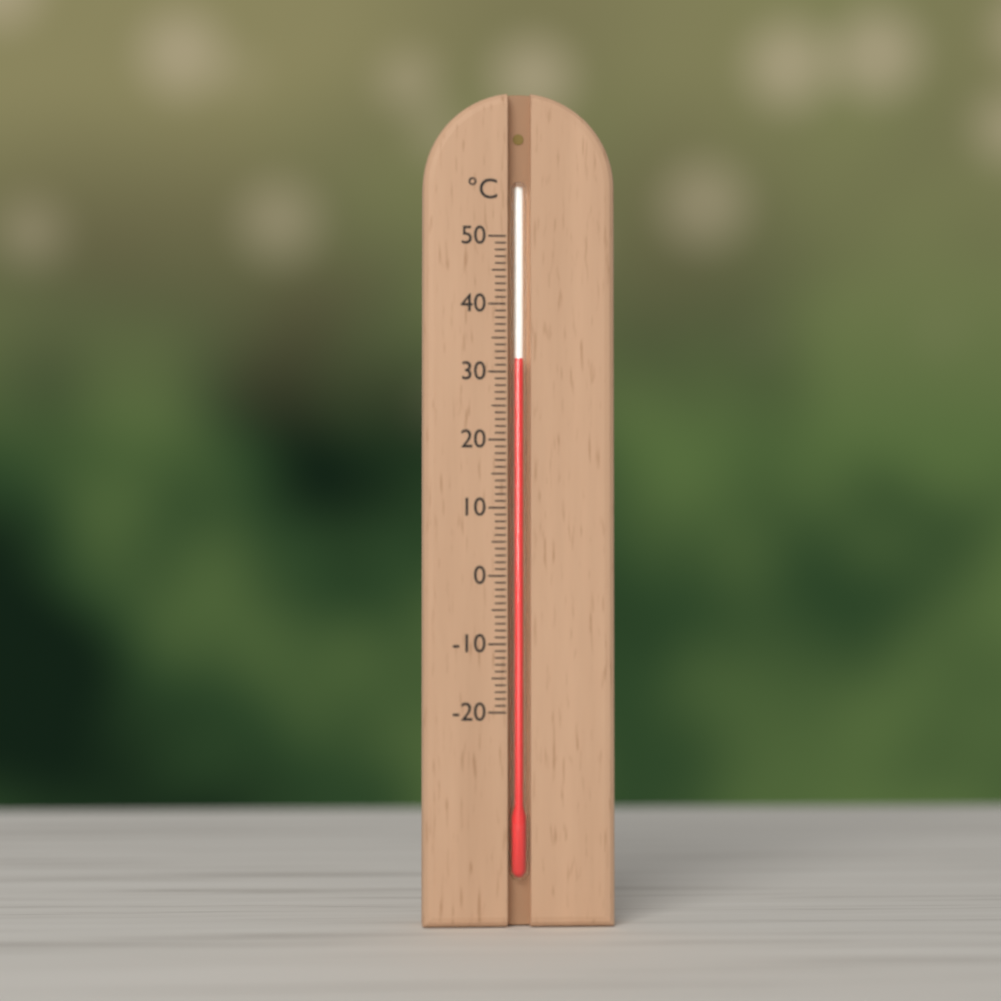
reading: 32 °C
